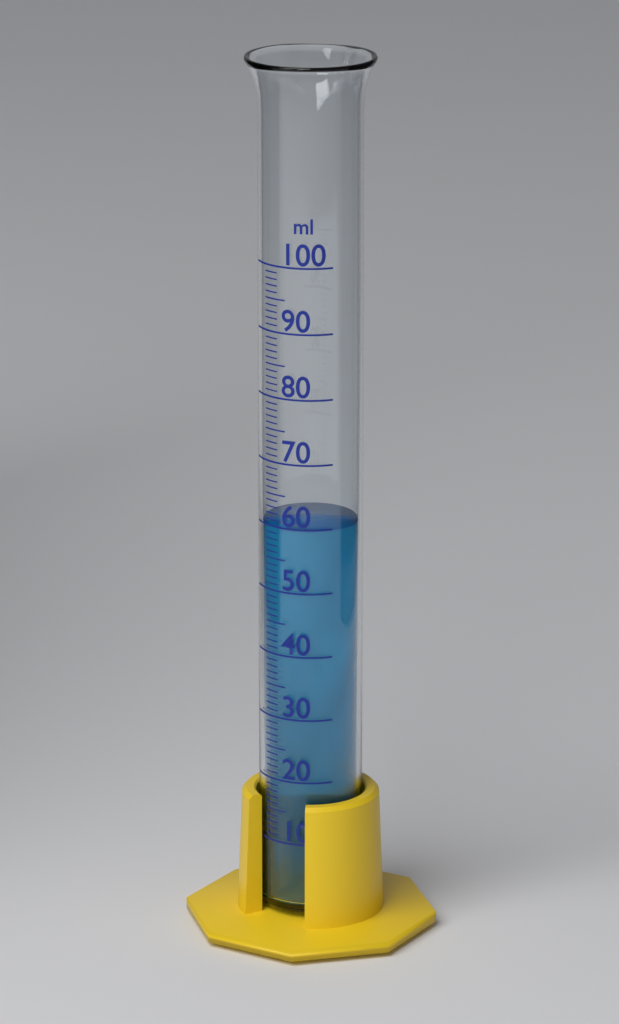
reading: 60 ml
